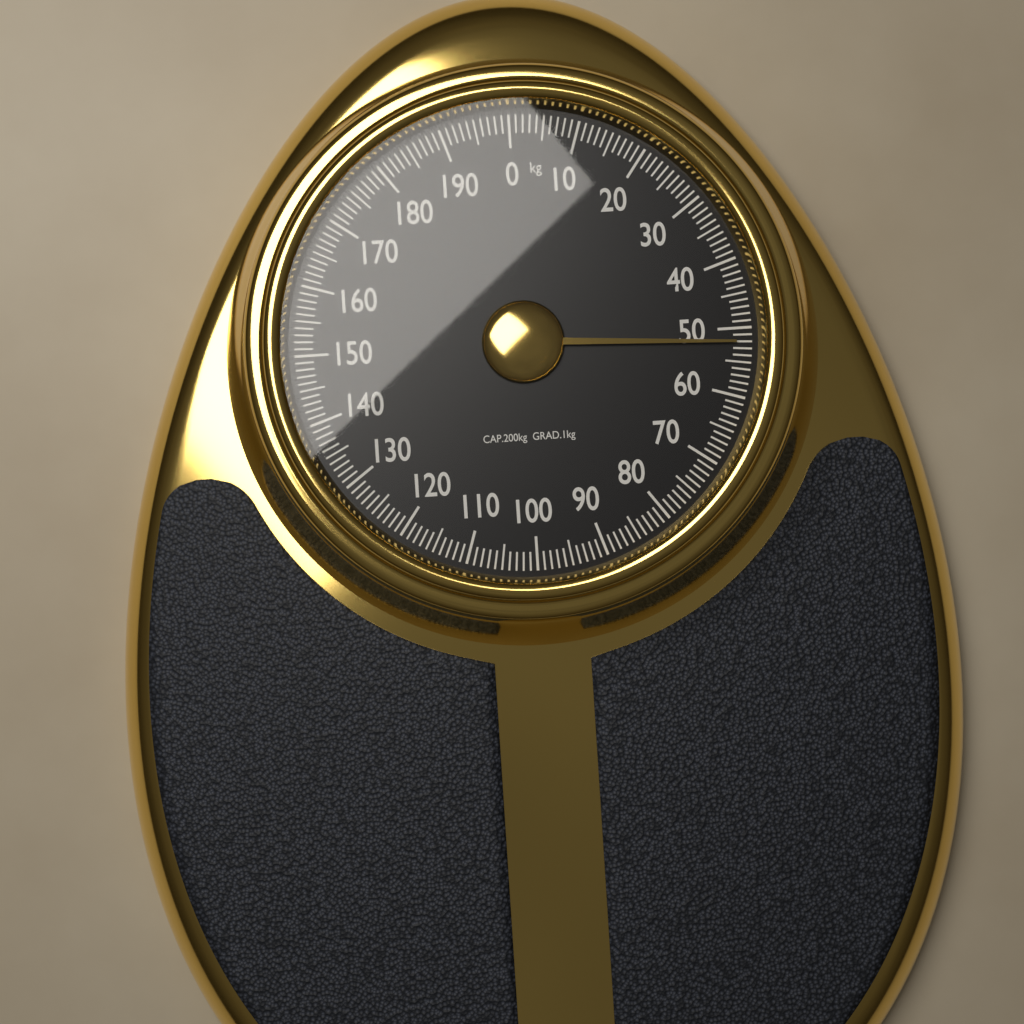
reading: 52 kg
